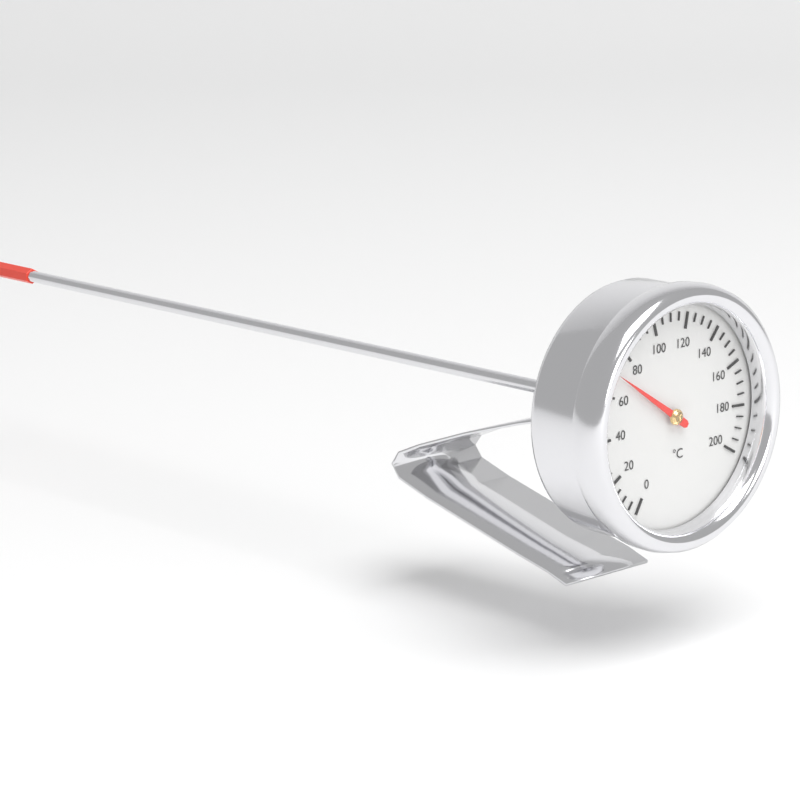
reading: 70 °C
